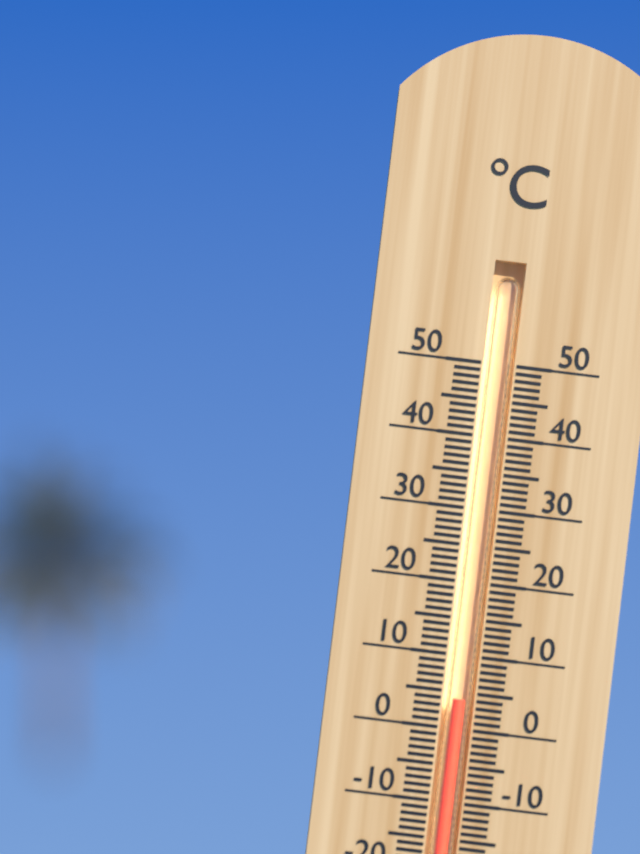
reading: 4 °C
